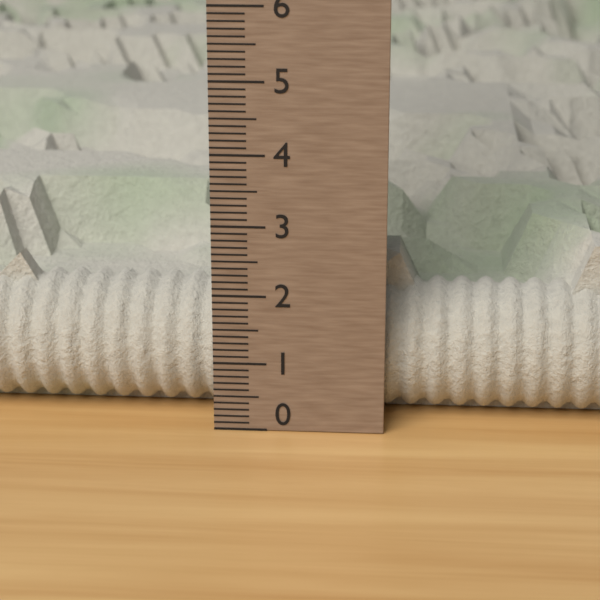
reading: 2.5 (no unit)
